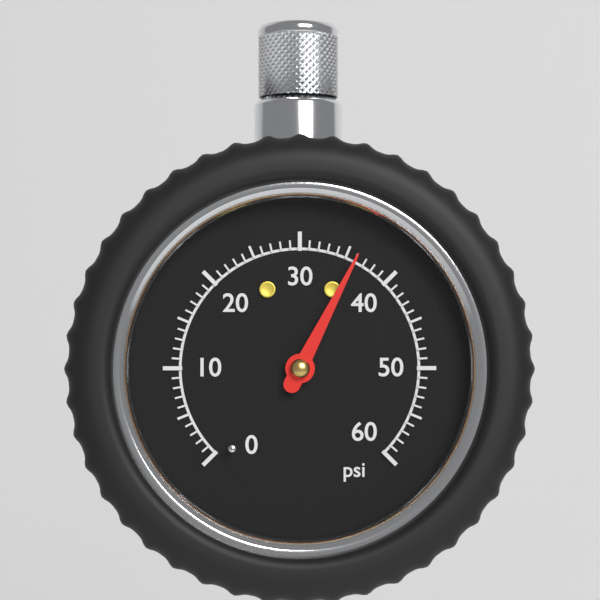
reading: 36 psi
